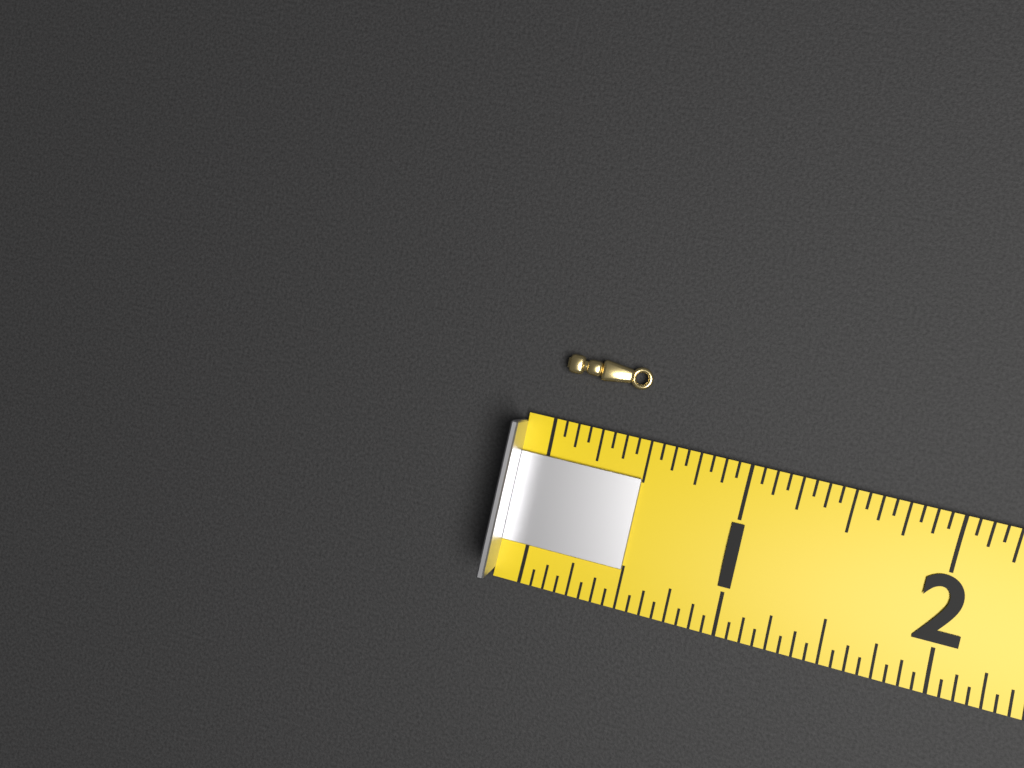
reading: 0.4375 (no unit)
